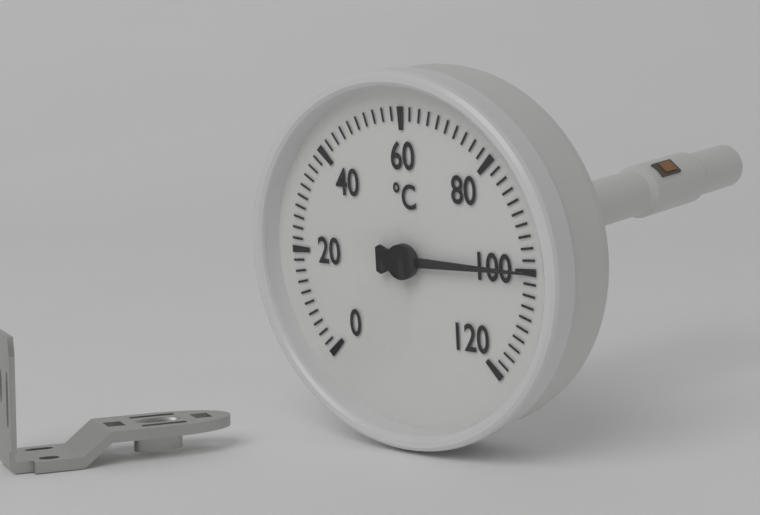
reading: 100 °C
